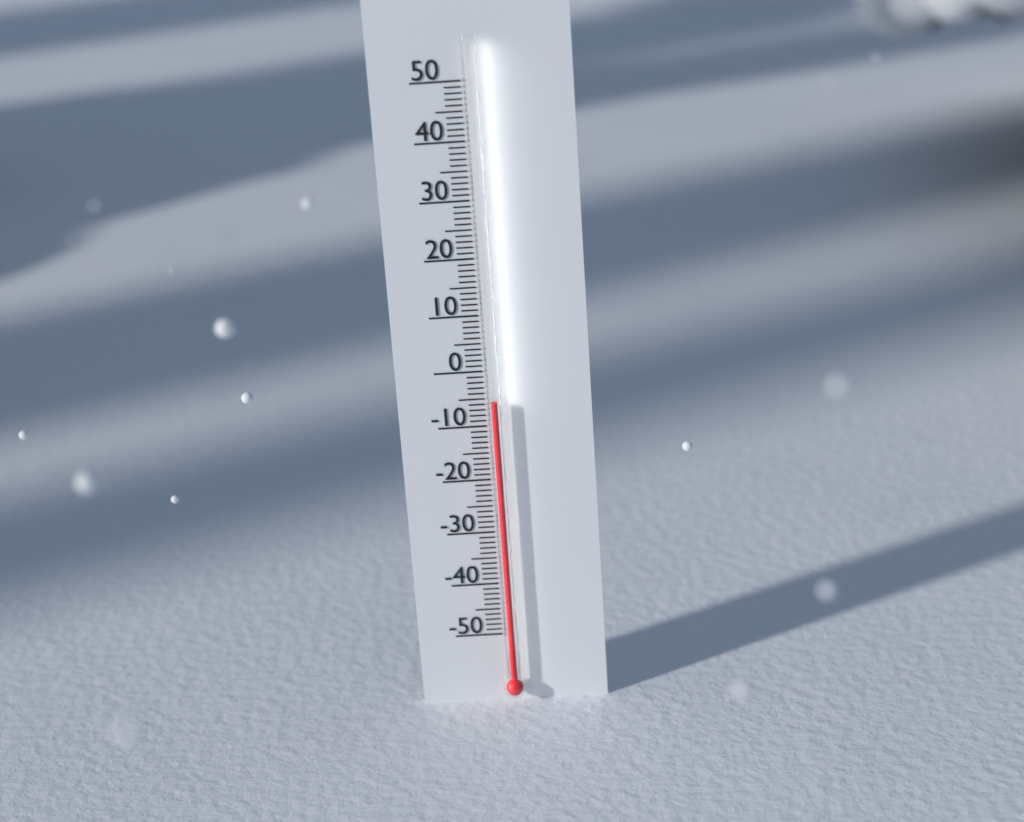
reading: -5 (no unit)
